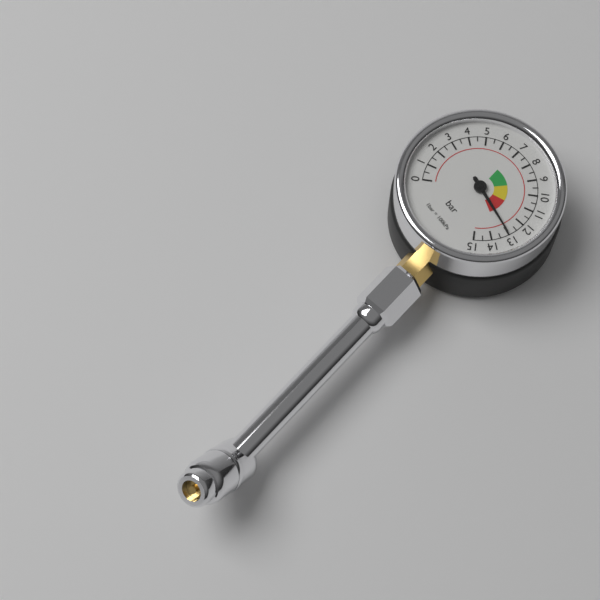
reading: 13.0 bar
